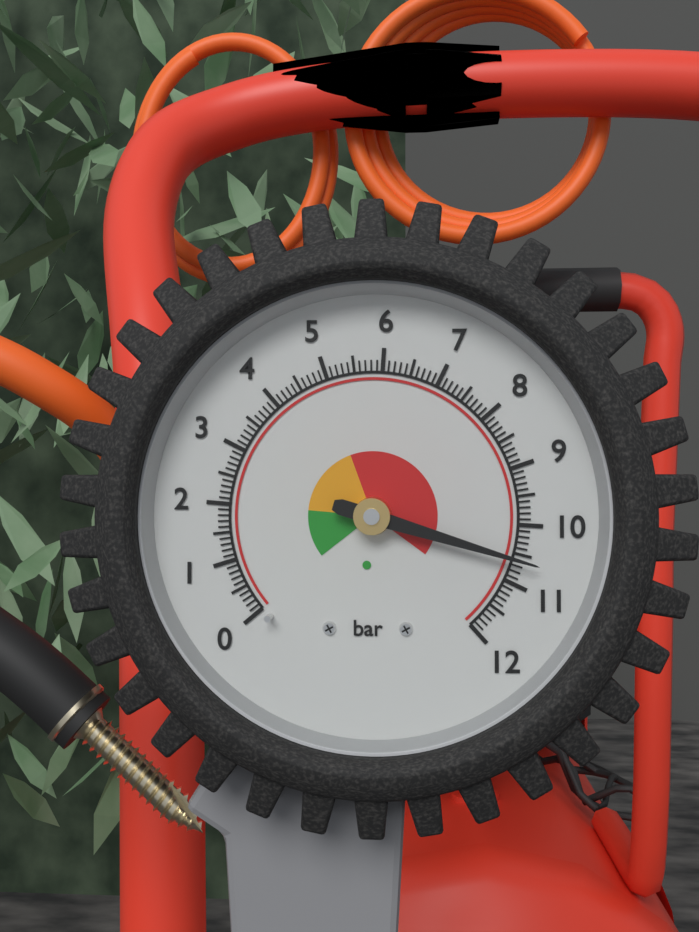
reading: 10.6 bar
